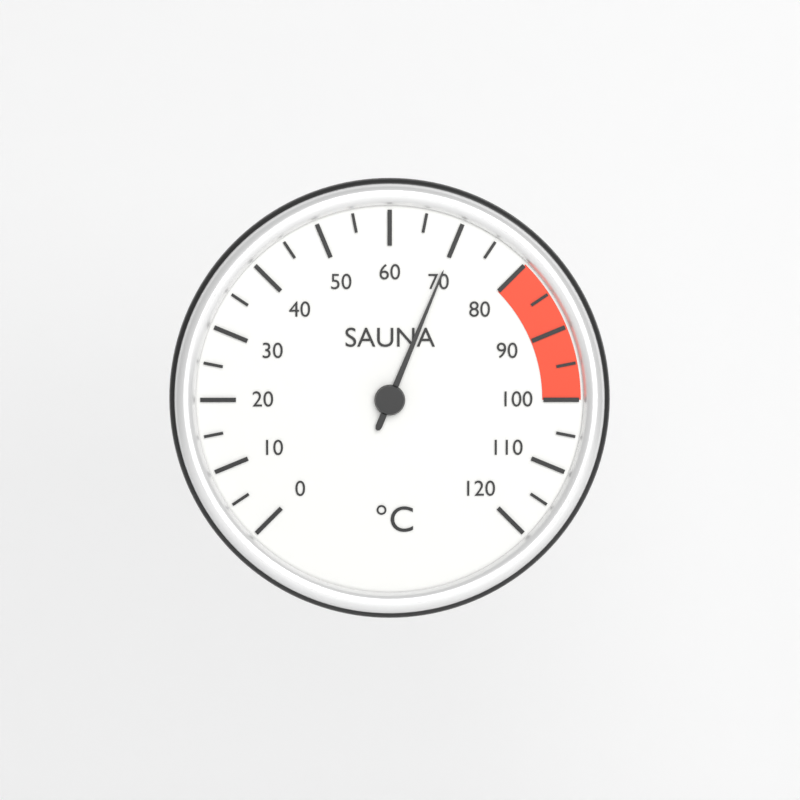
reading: 70 °C
